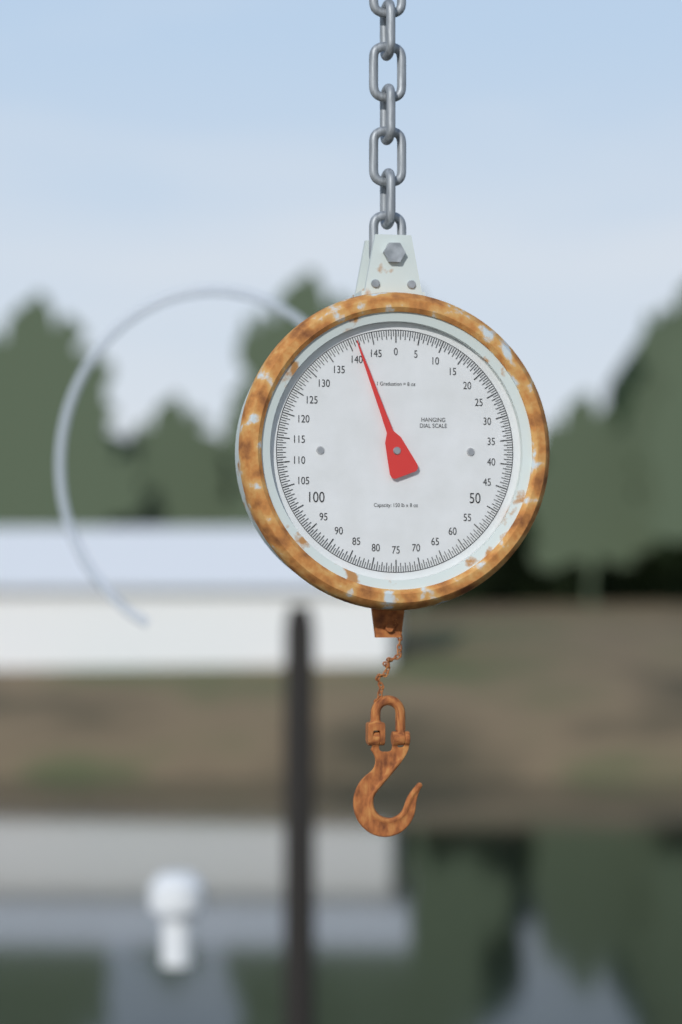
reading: 141.5 lb
